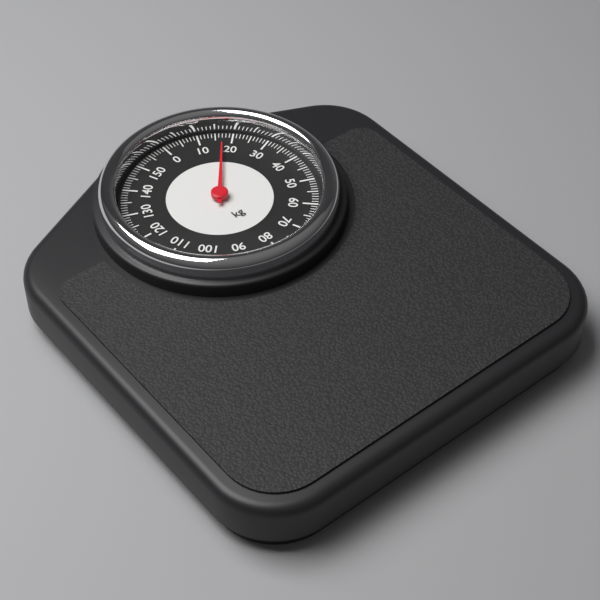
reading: 17 kg
